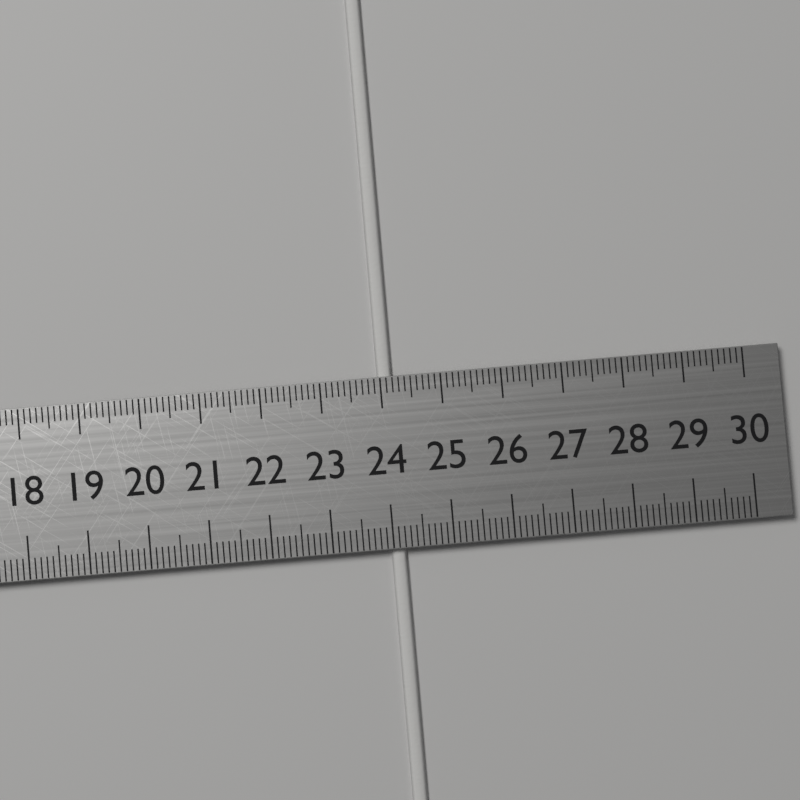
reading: 24.2 cm
